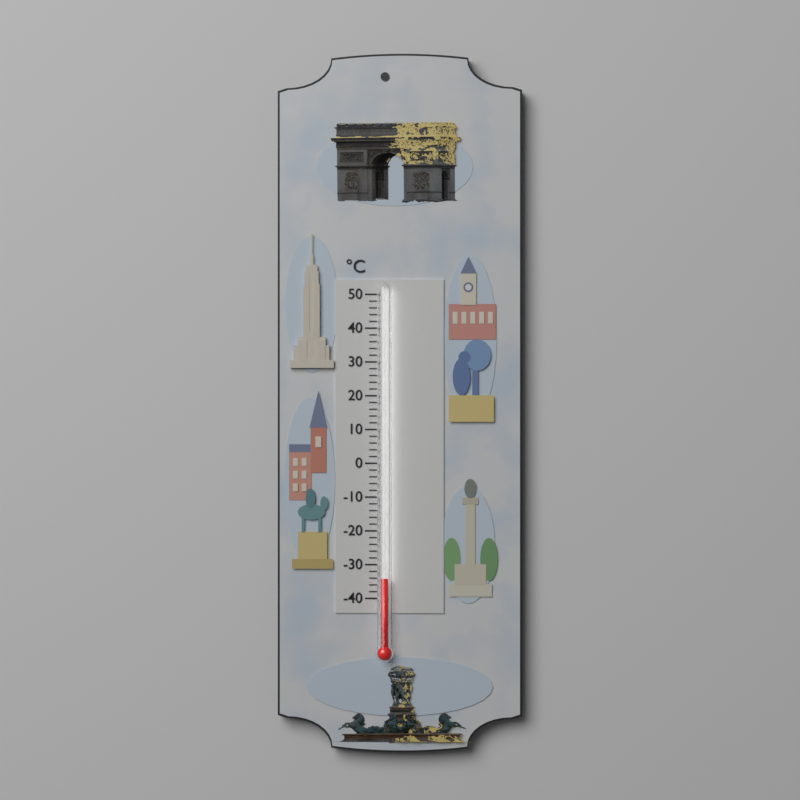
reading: -34 °C
